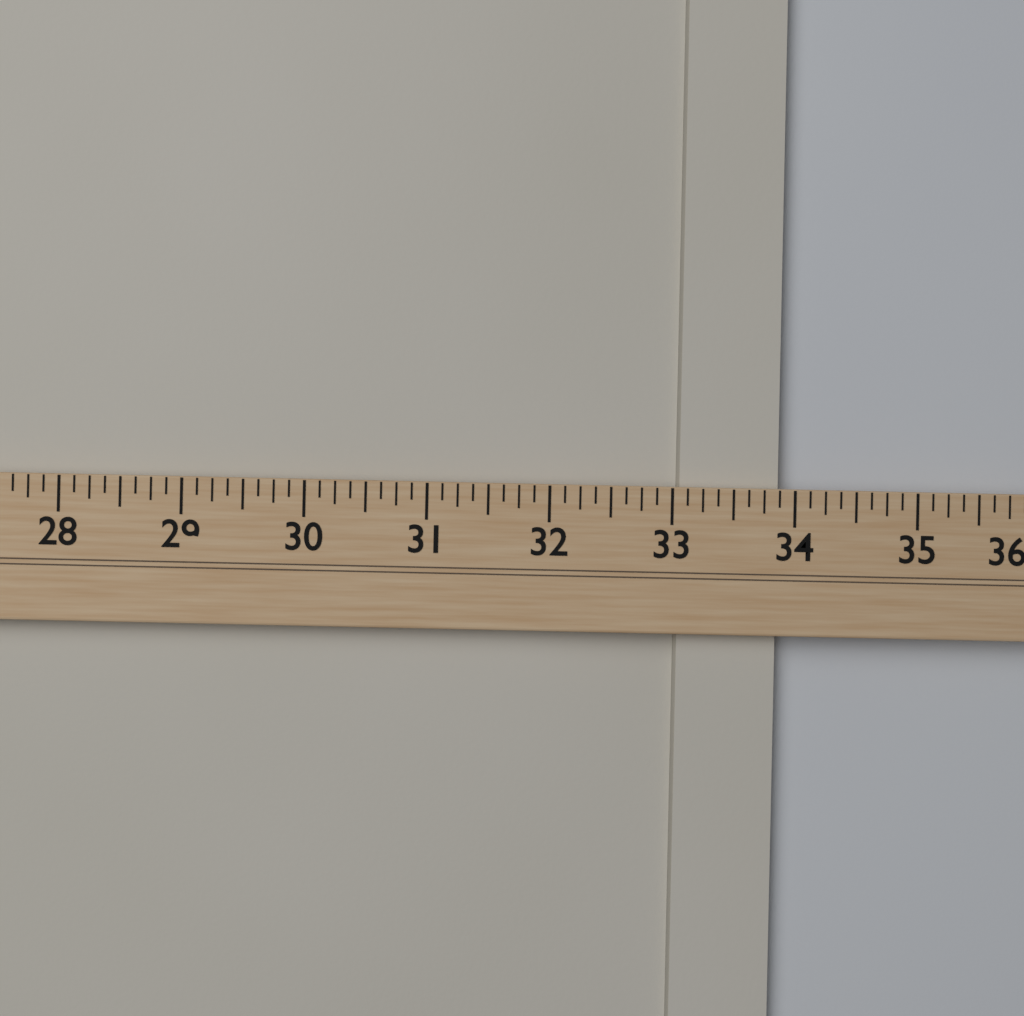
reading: 33.875 (no unit)
